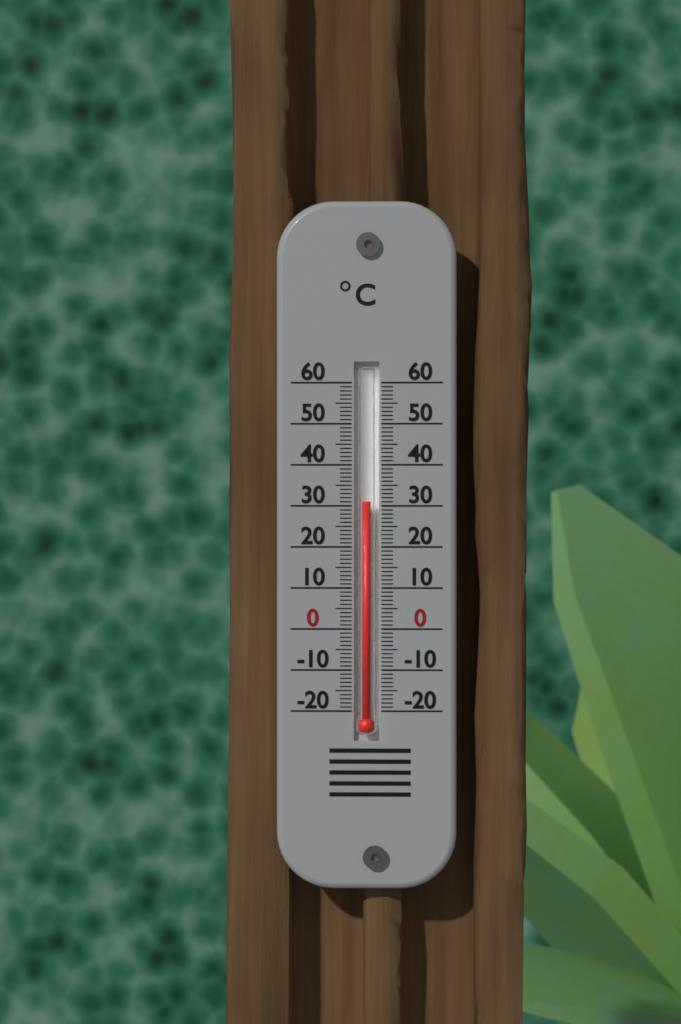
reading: 31 °C
